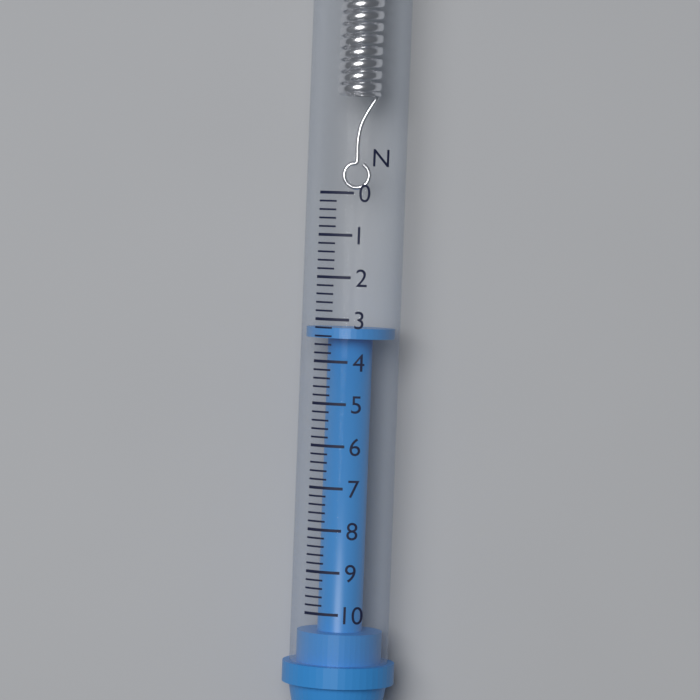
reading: 3.2 N
